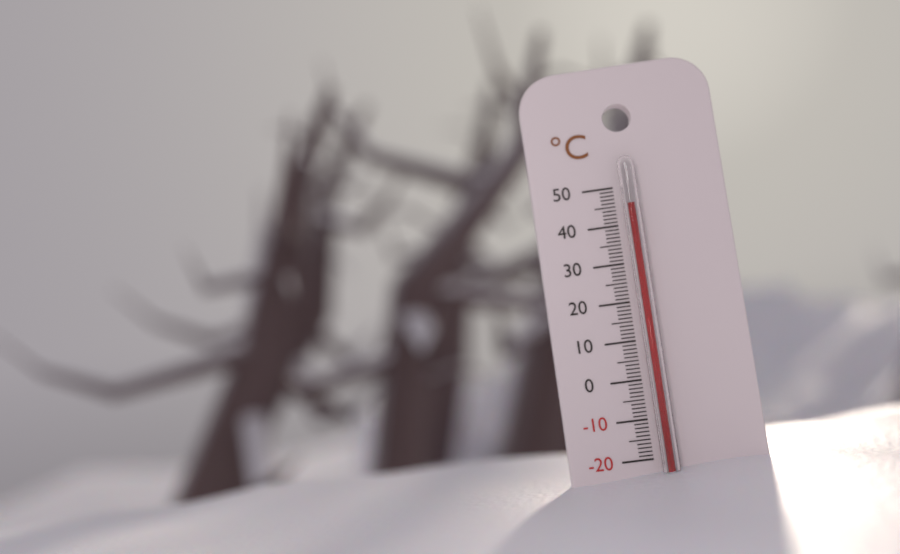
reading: 45 °C
